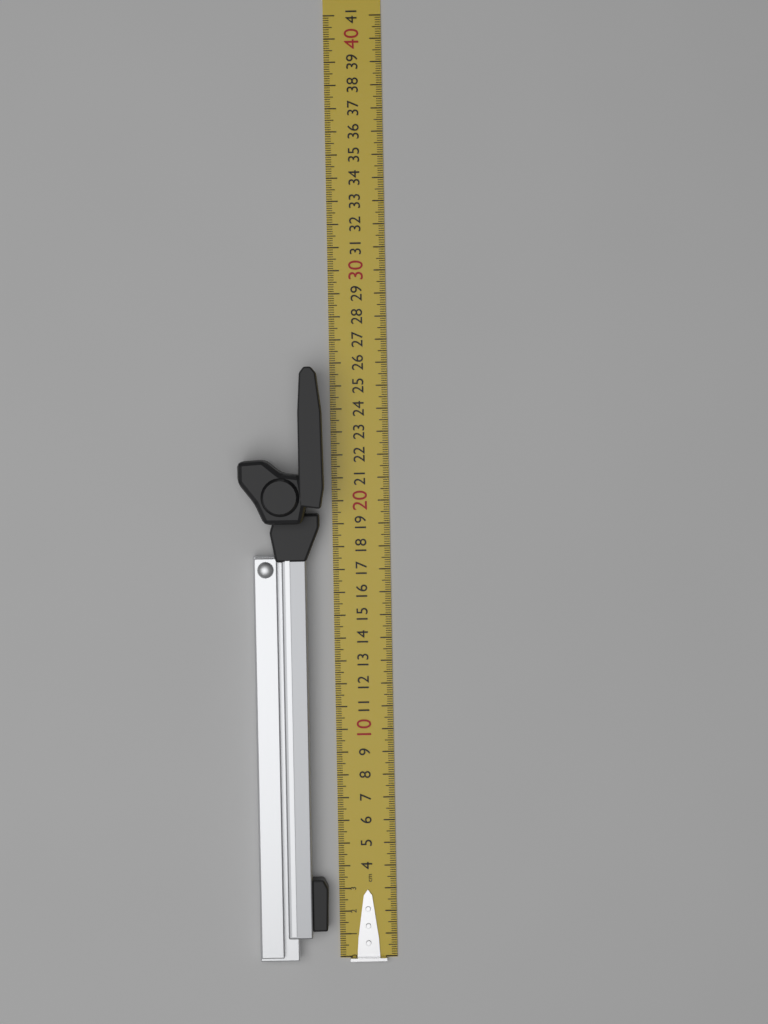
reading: 25.8 cm
